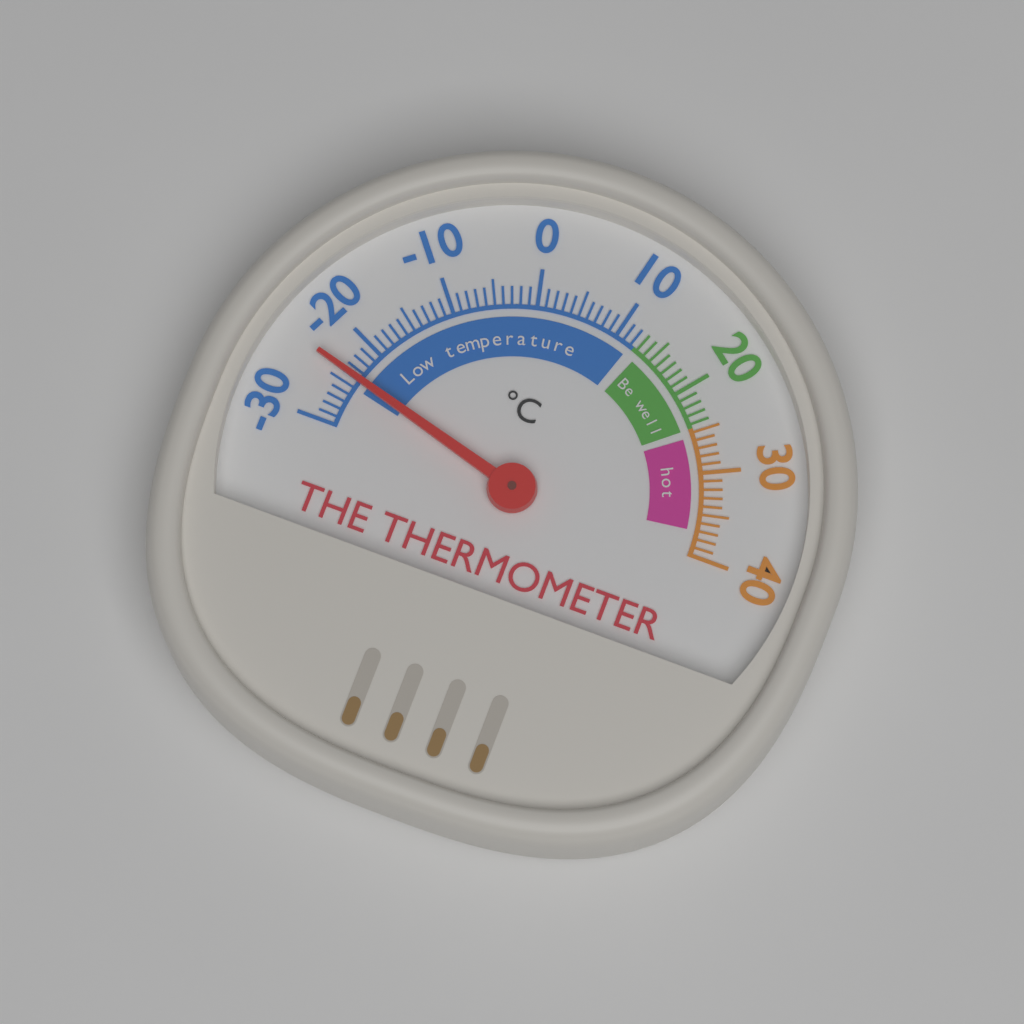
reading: -24 °C
